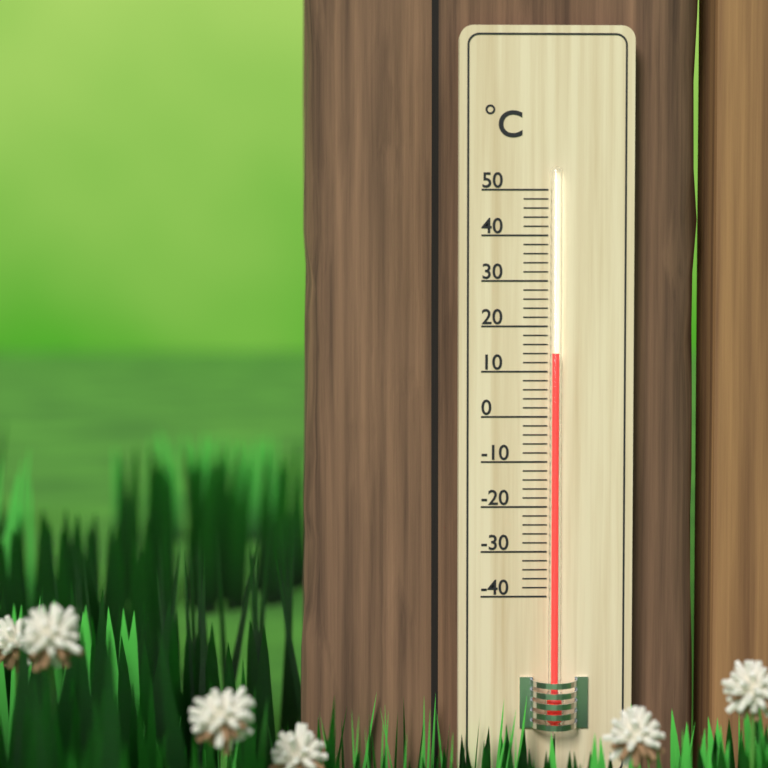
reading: 14 °C
